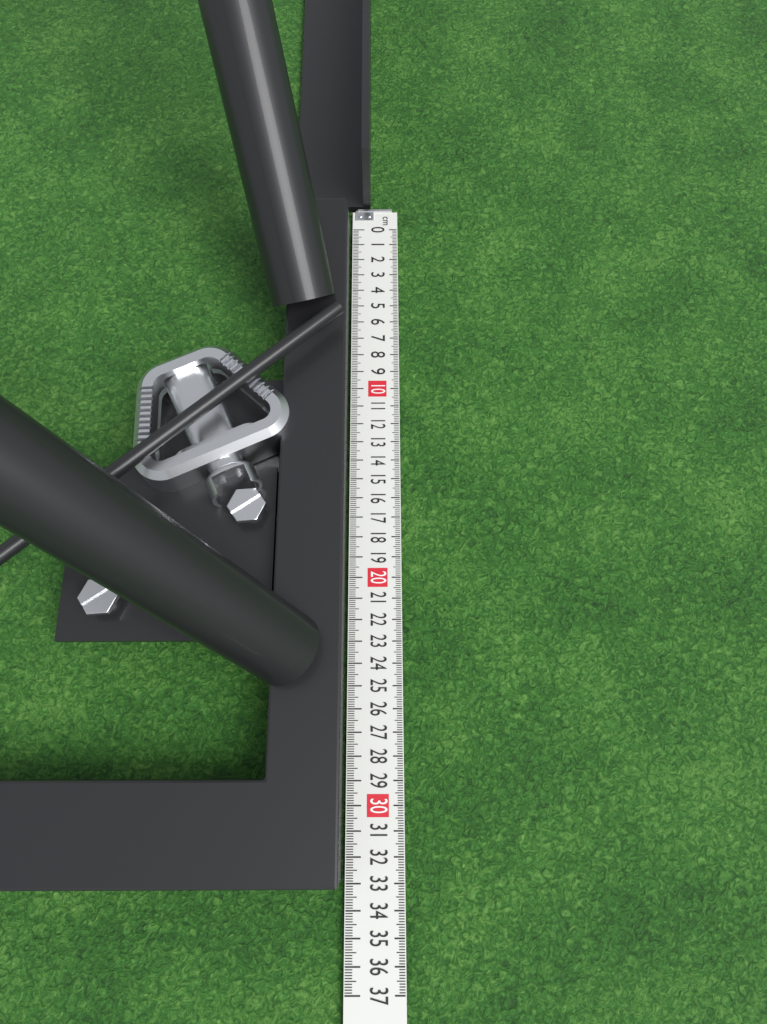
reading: 32.9 cm
